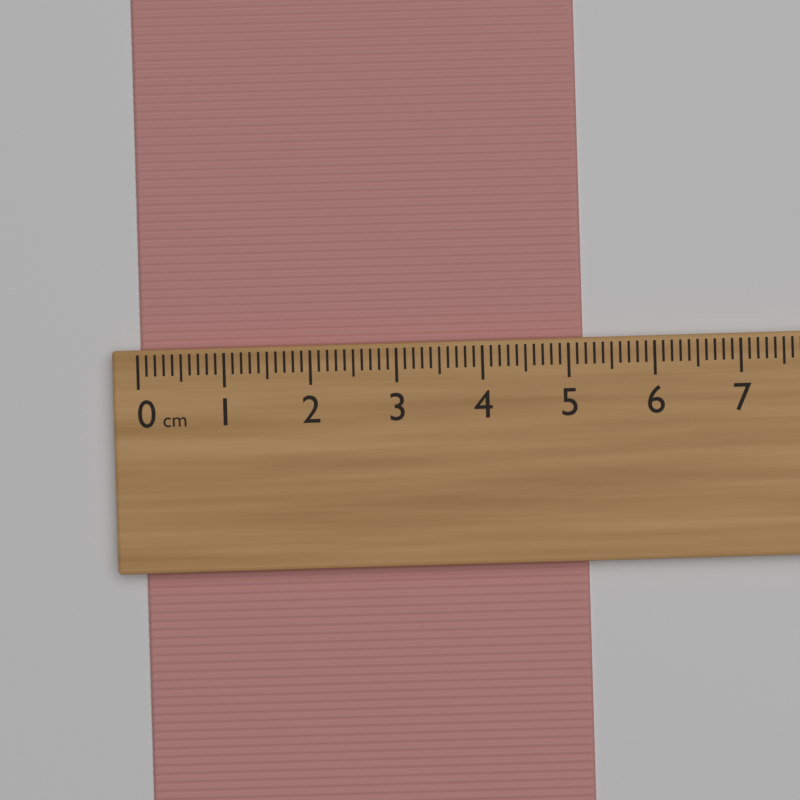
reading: 5.2 cm
